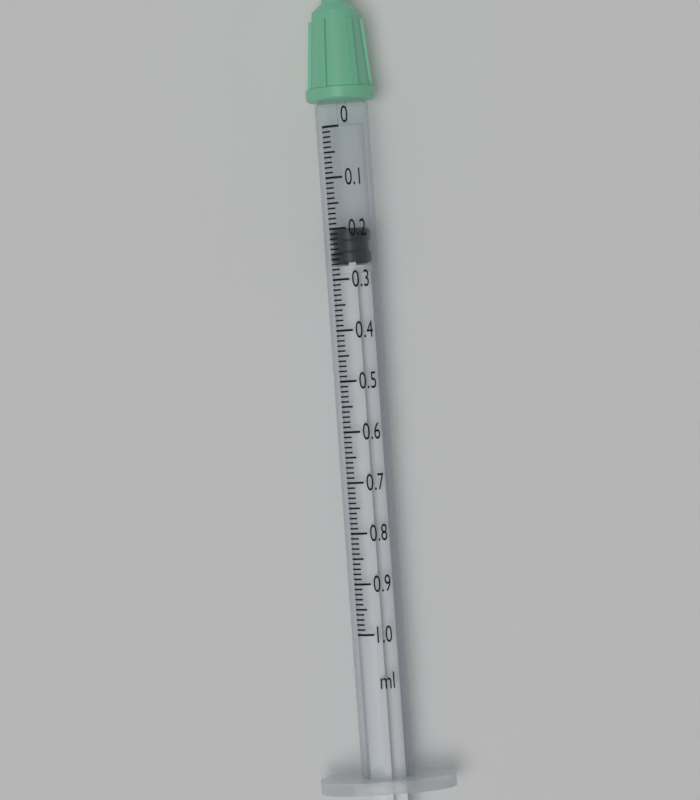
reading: 0.20 ml
